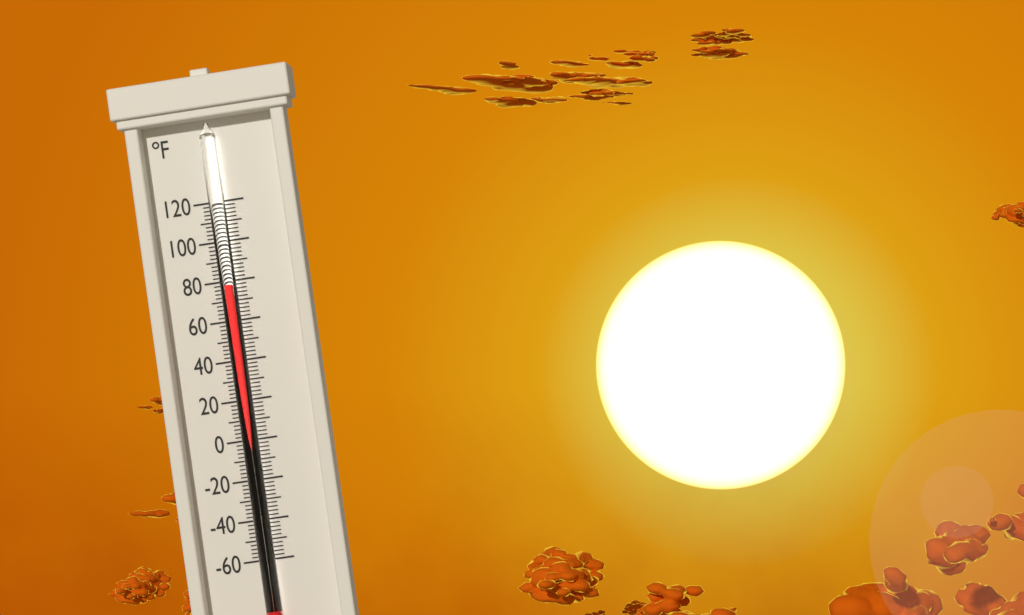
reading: 78 °F
